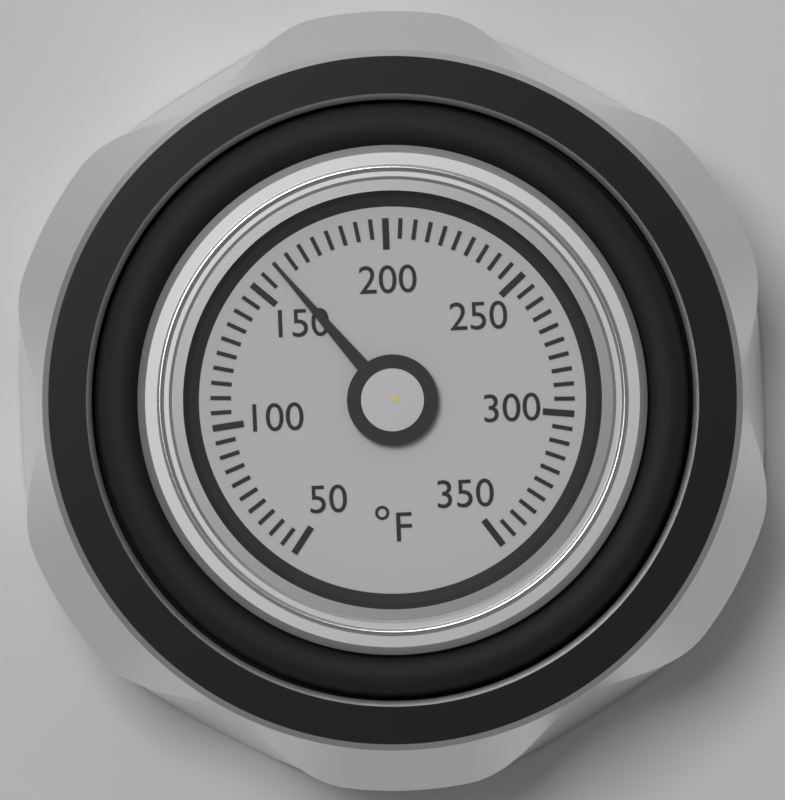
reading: 160 °F
